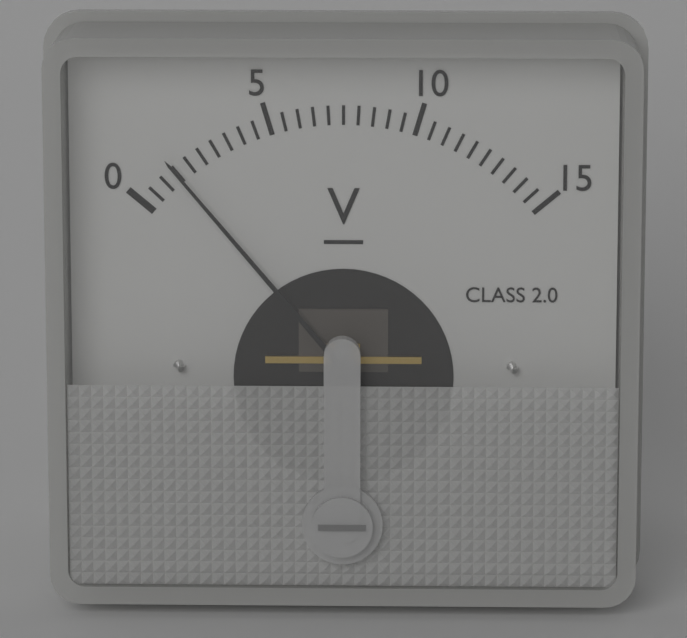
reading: 1.5 V
